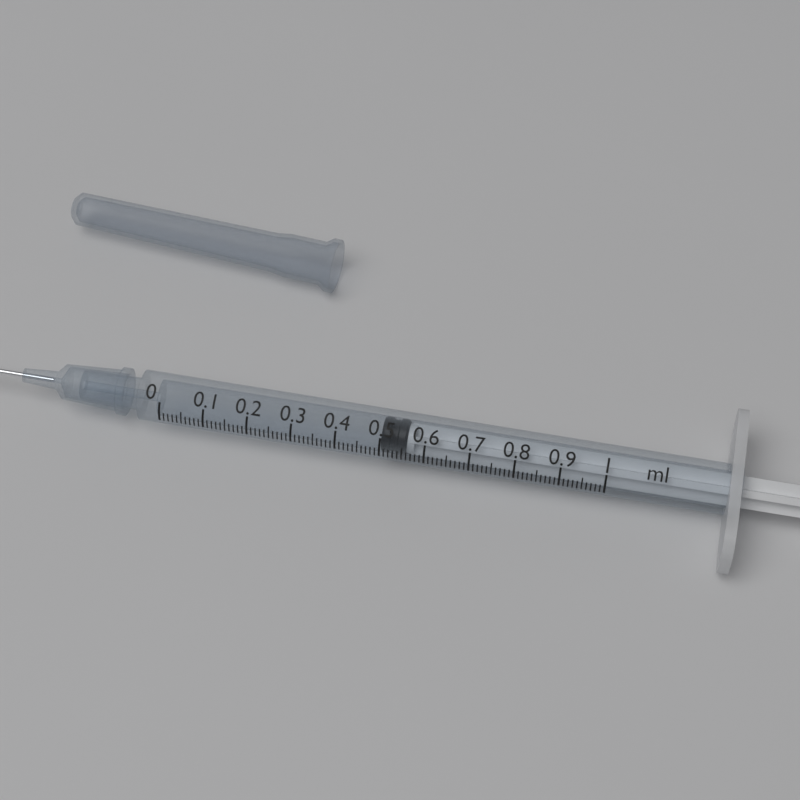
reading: 0.50 ml
